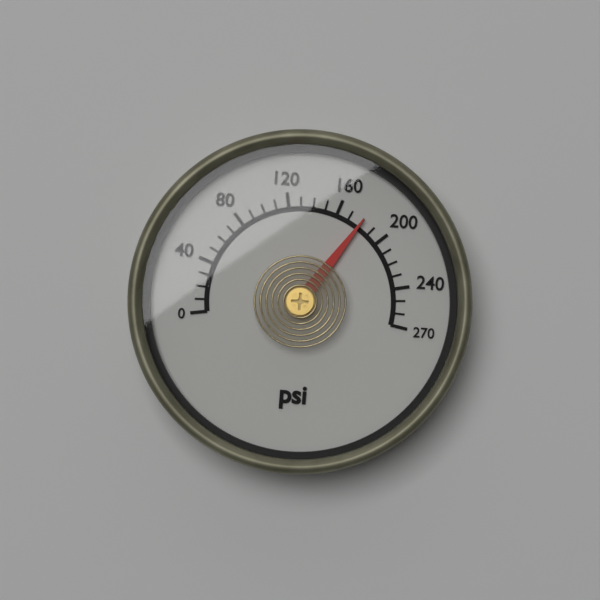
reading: 180 psi
